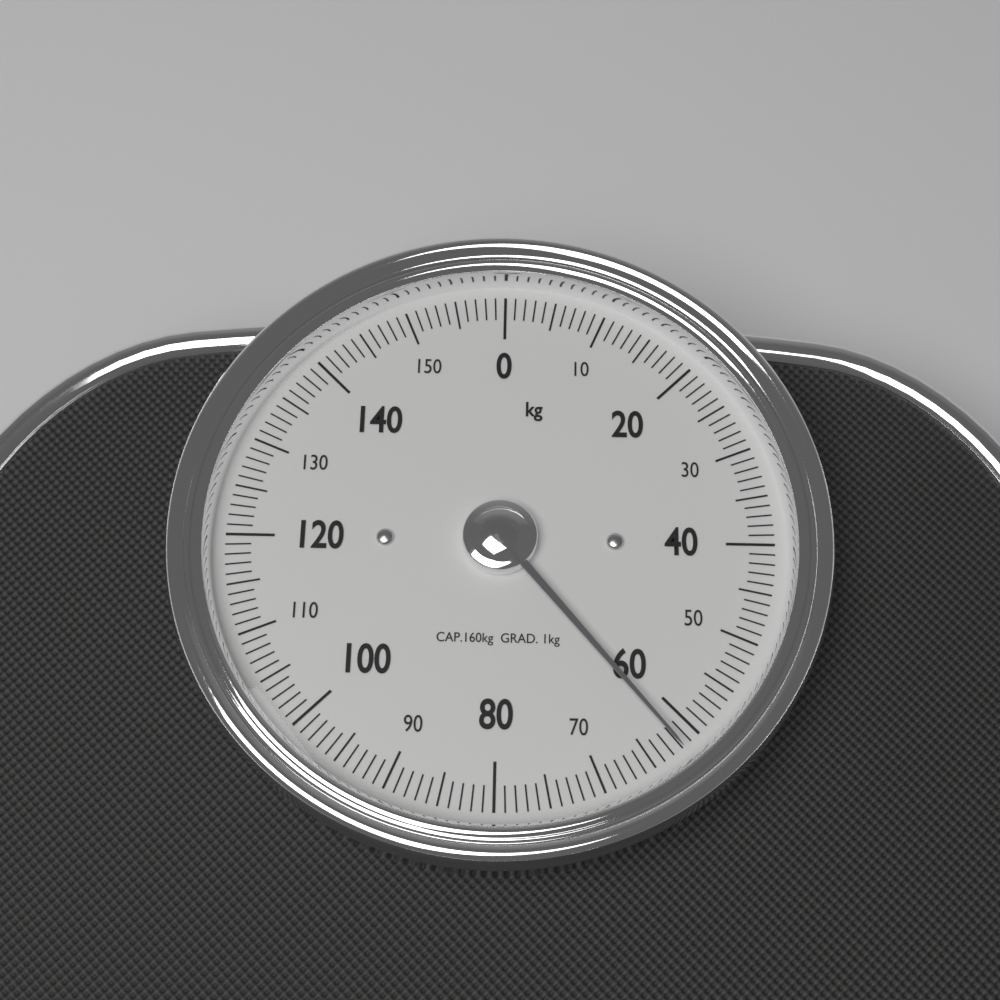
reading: 62 kg
